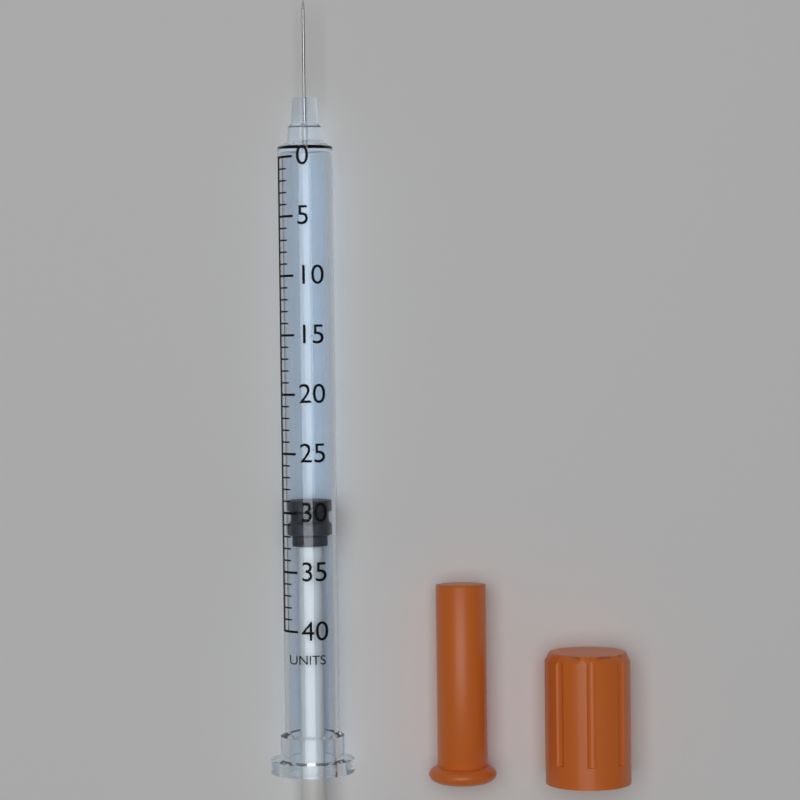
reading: 29 units
